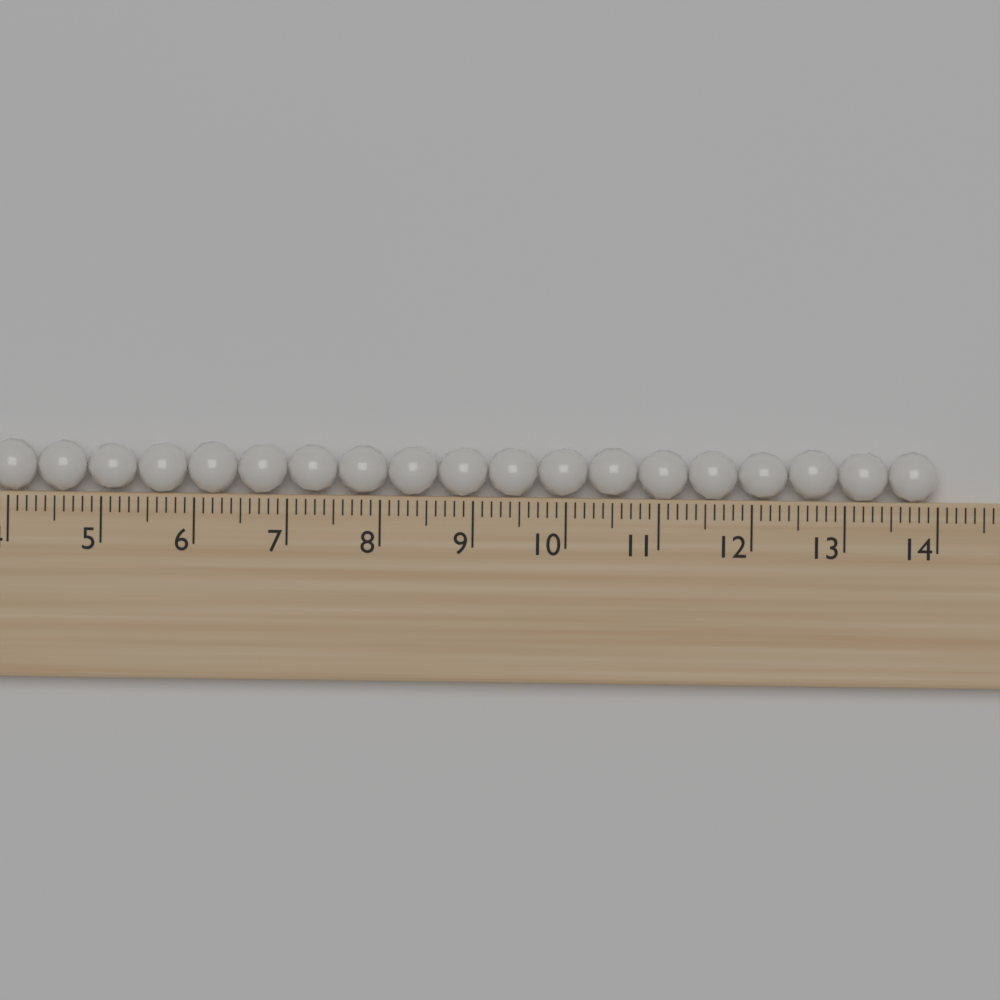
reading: 14.0 (no unit)
